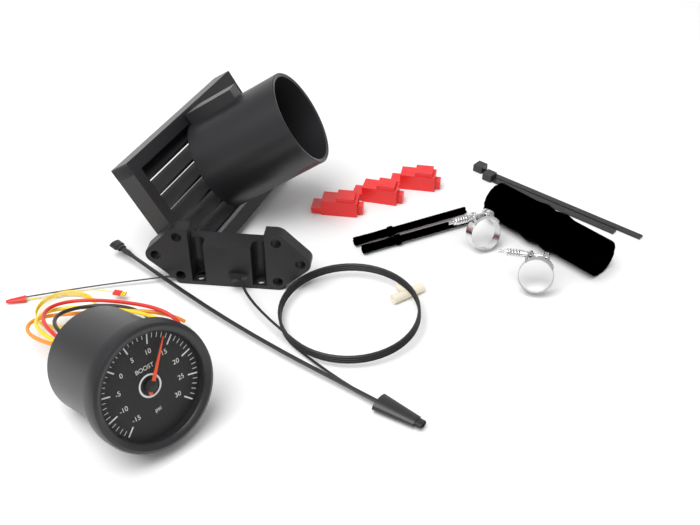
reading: 13 psi
